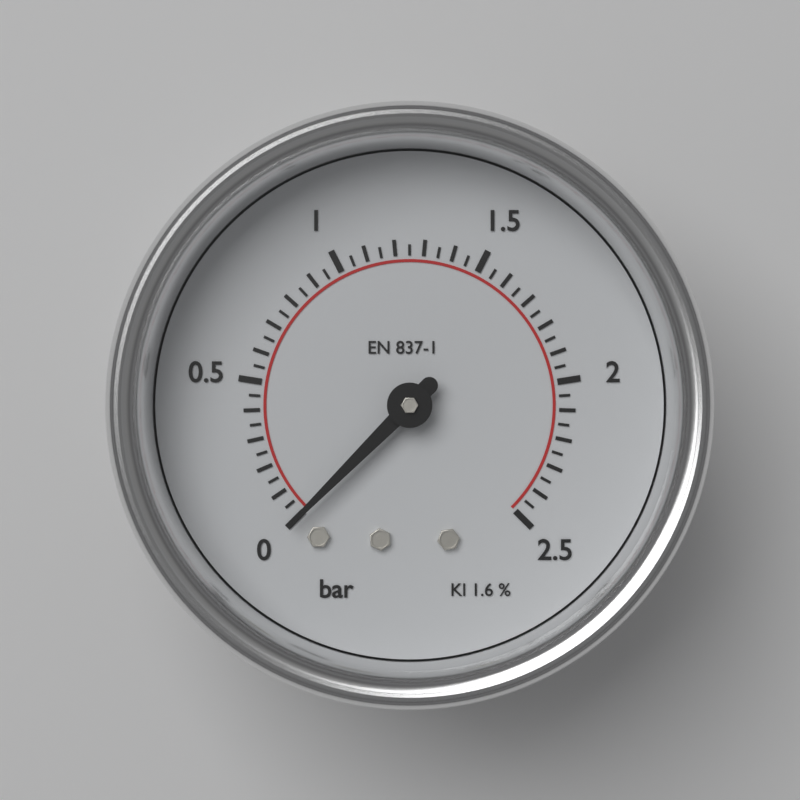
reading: 0.00 bar
